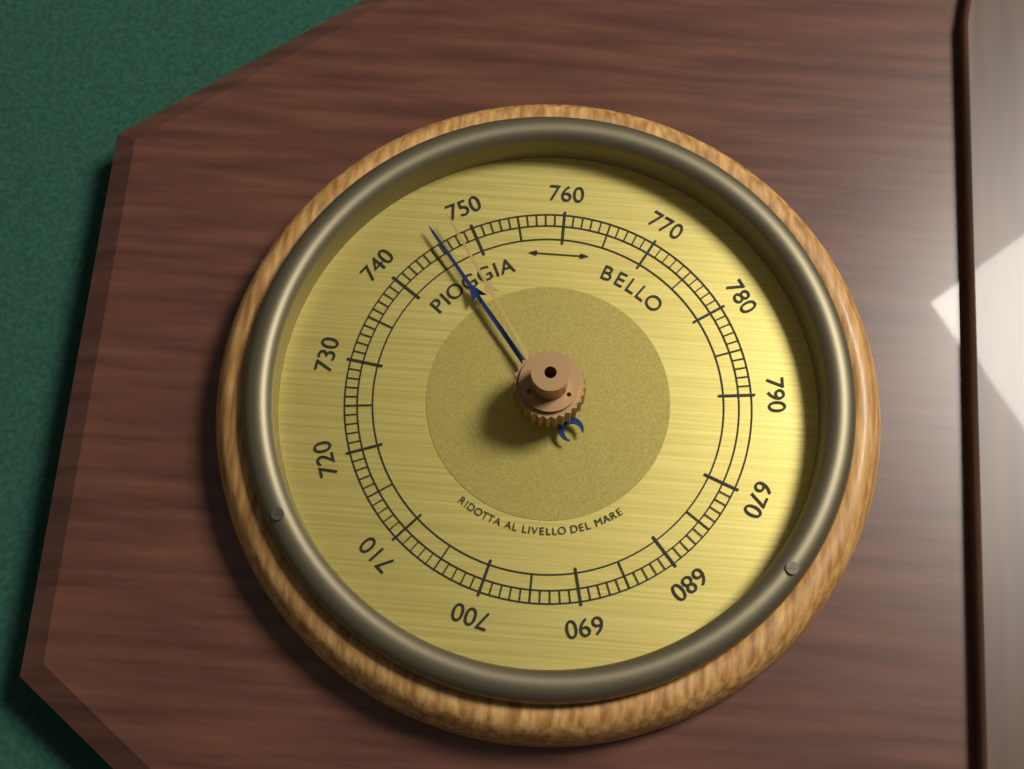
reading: 746 (no unit)
